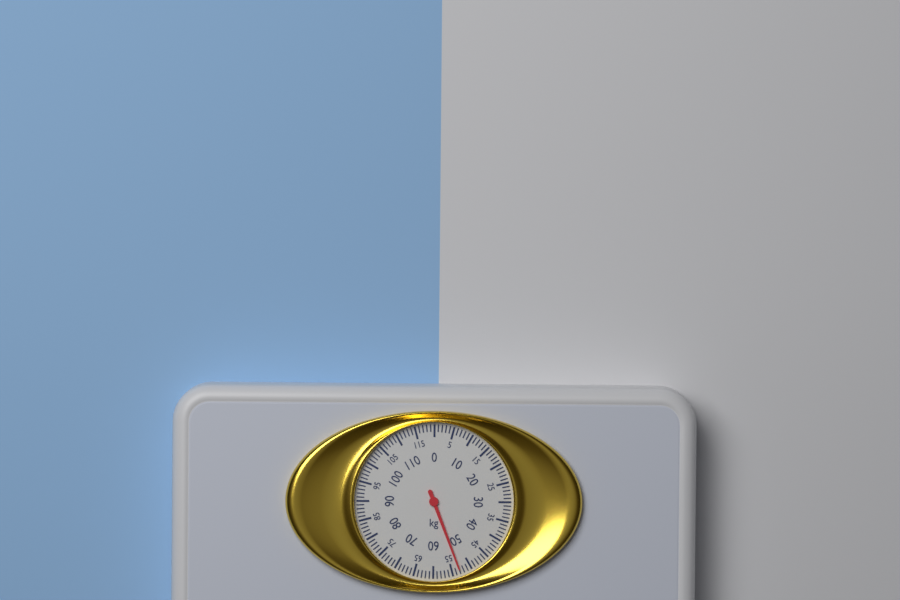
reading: 53 kg
